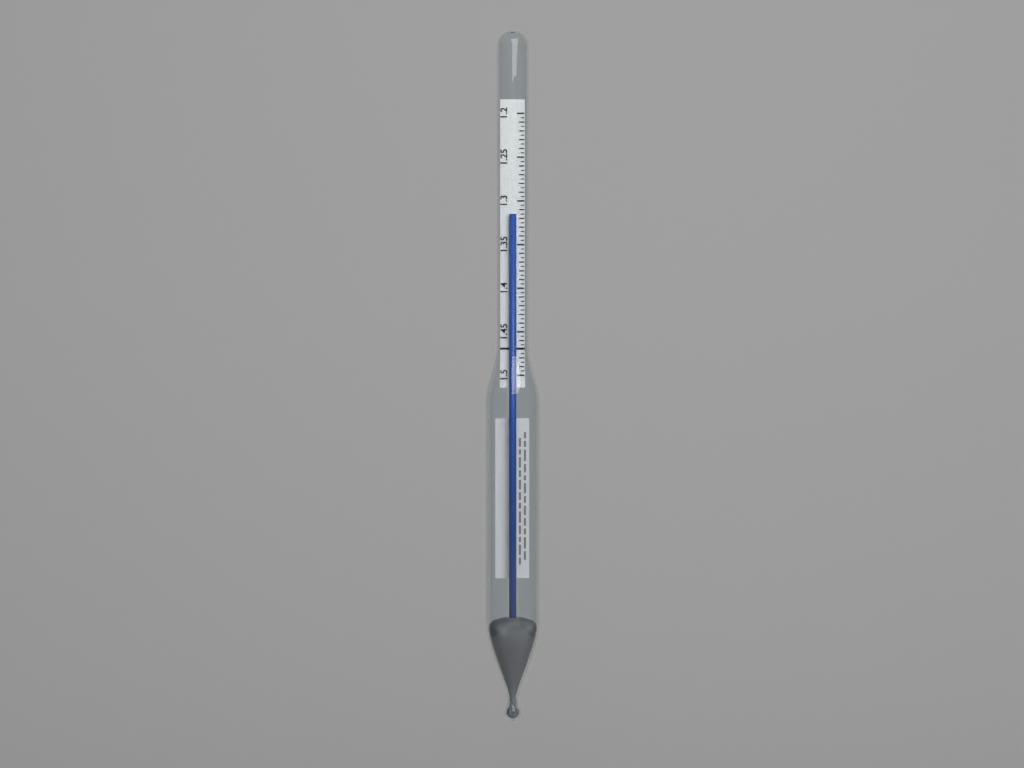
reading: 1.315 (no unit)
